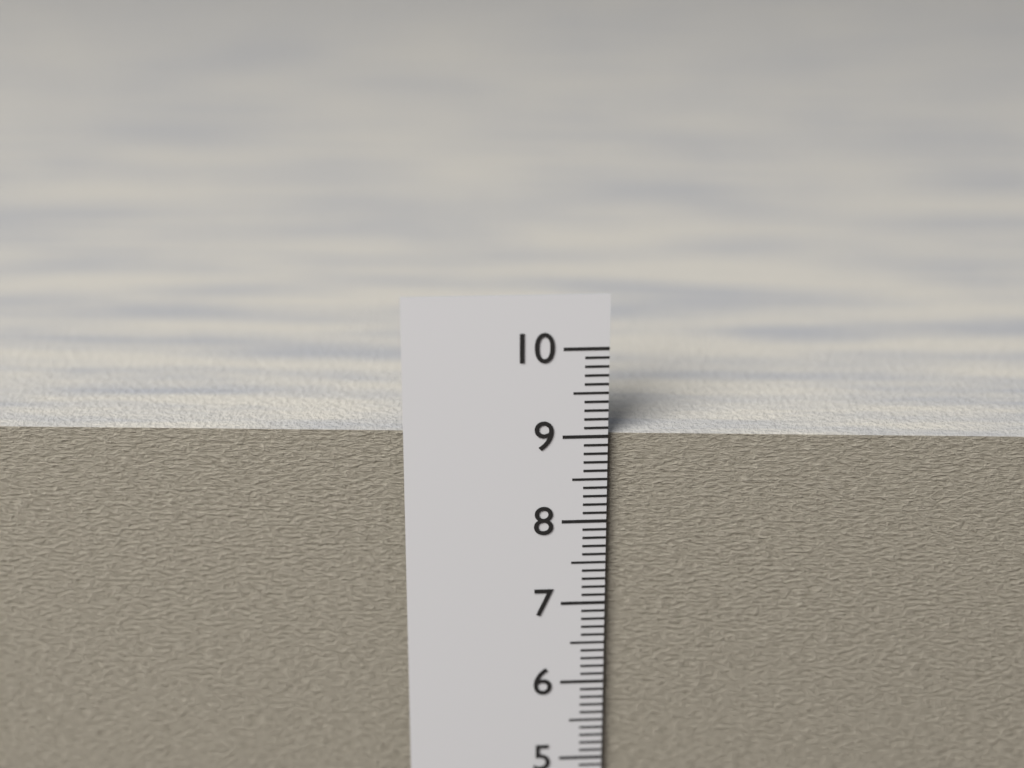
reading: 9.0 cm
